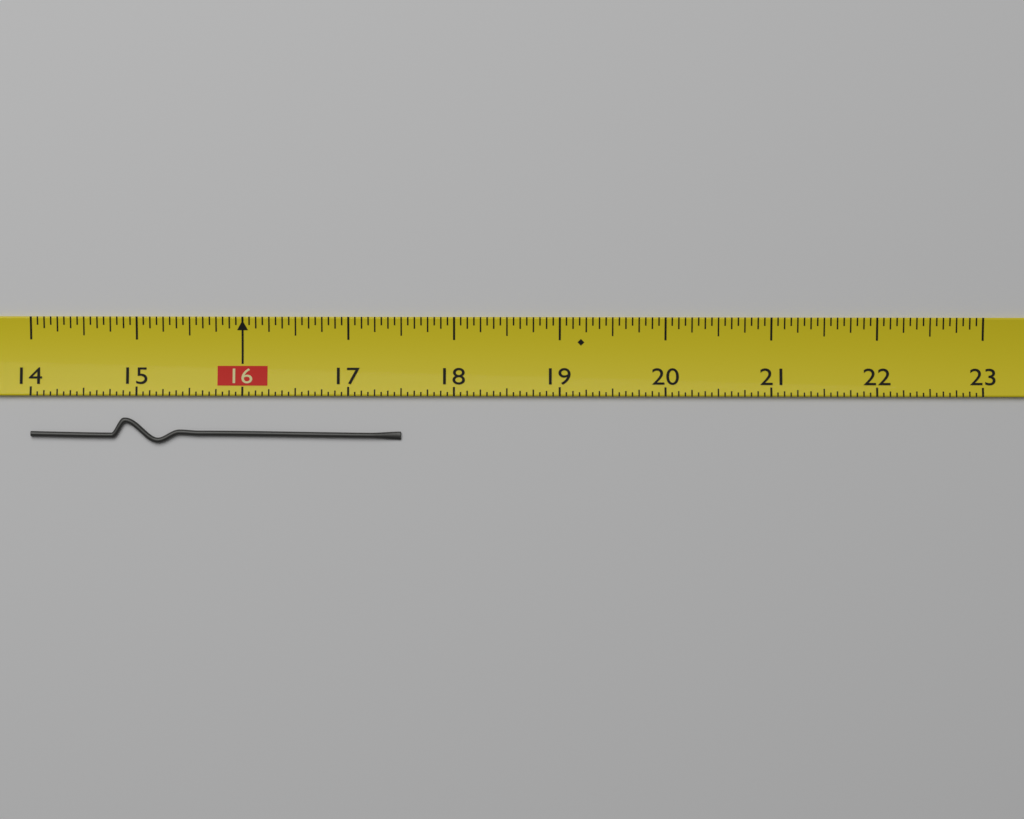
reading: 17.5000 (no unit)
